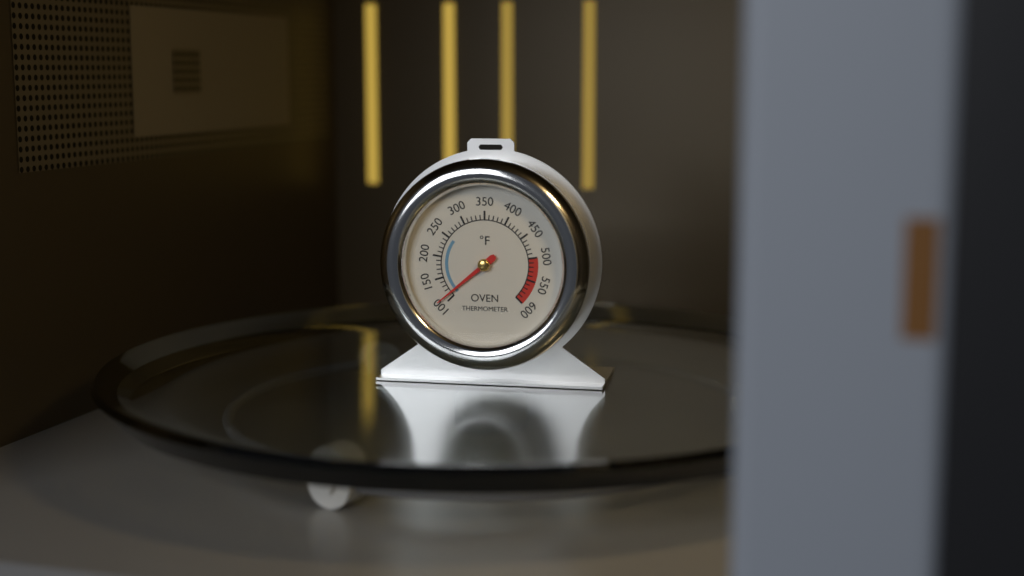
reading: 110 °F
